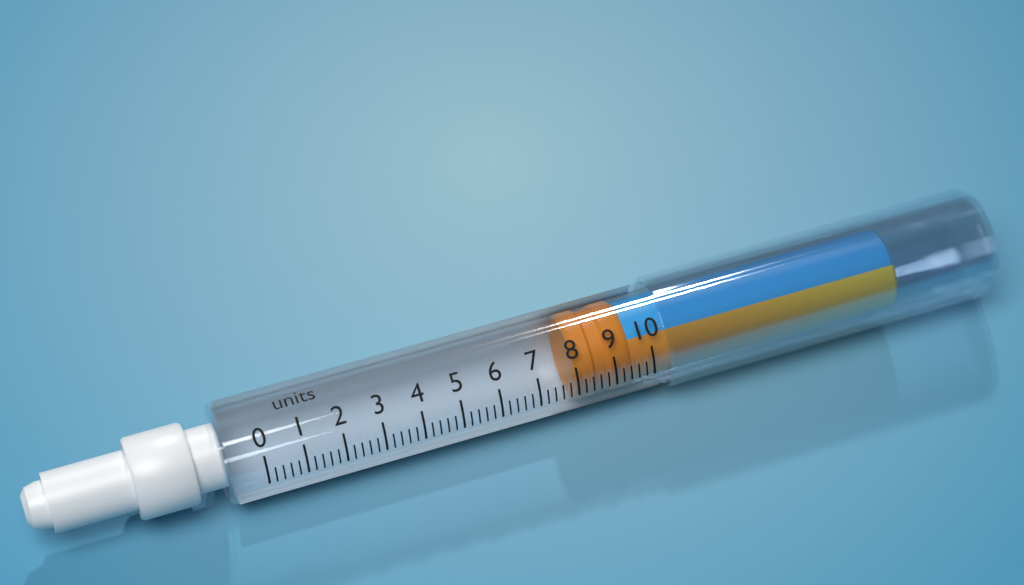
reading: 8.0 units
